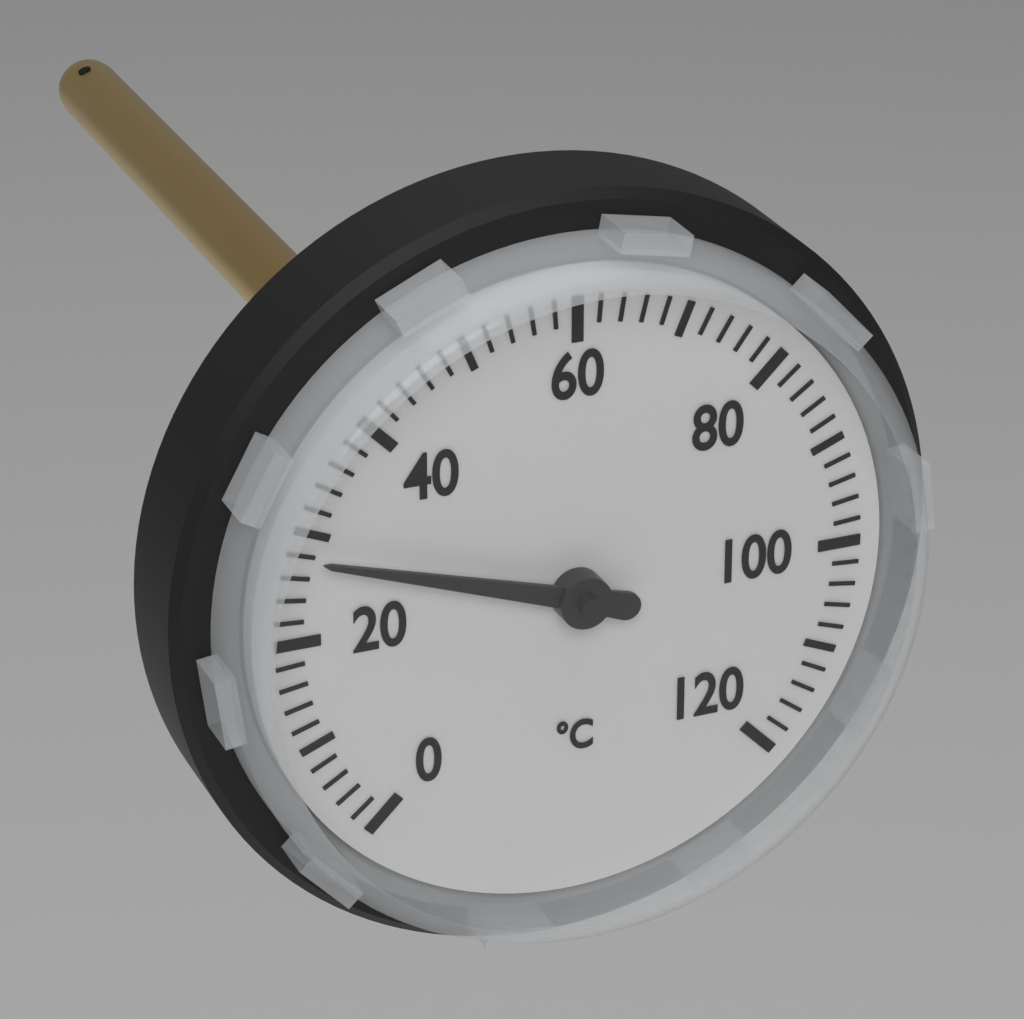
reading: 28 °C
